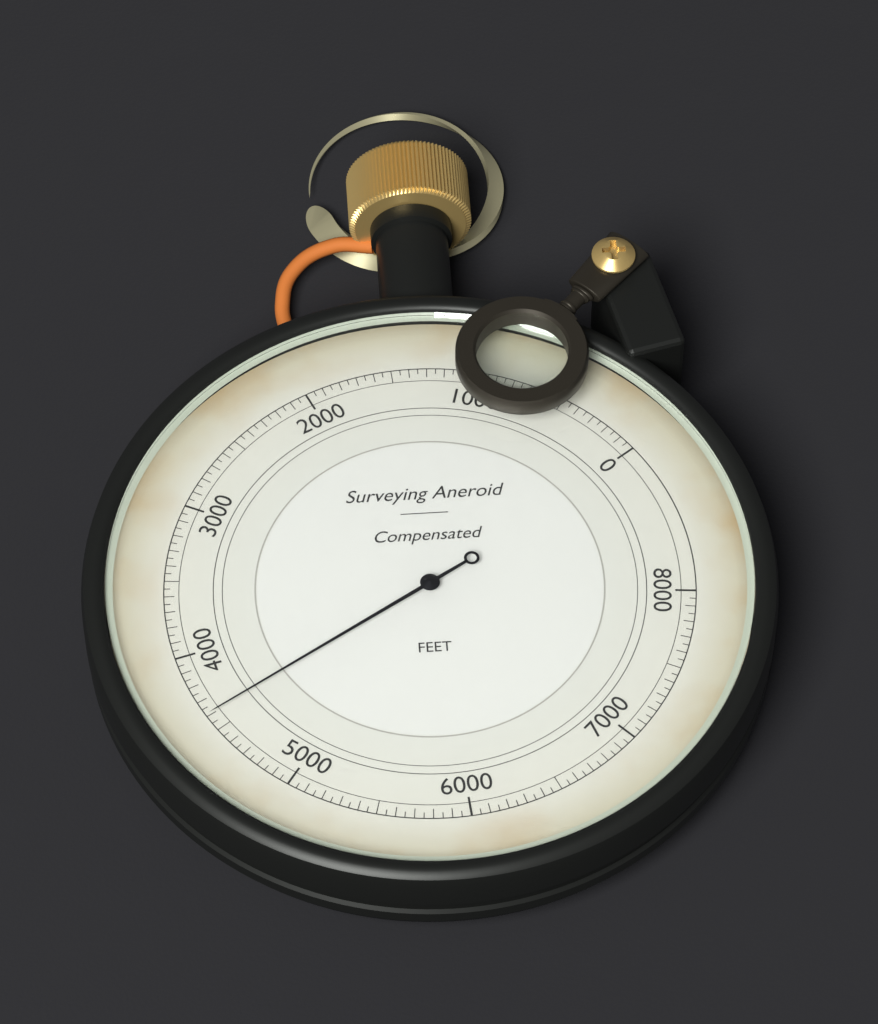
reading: 4400 ft
